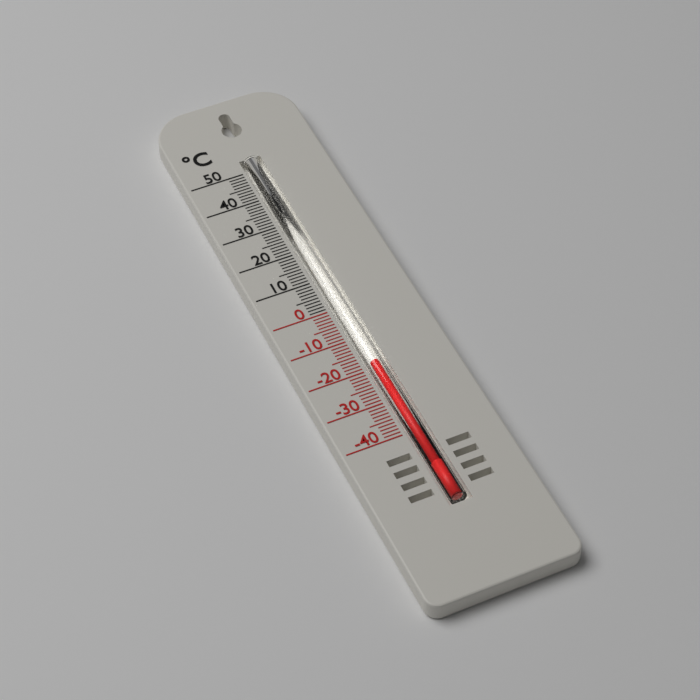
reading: -18 °C
